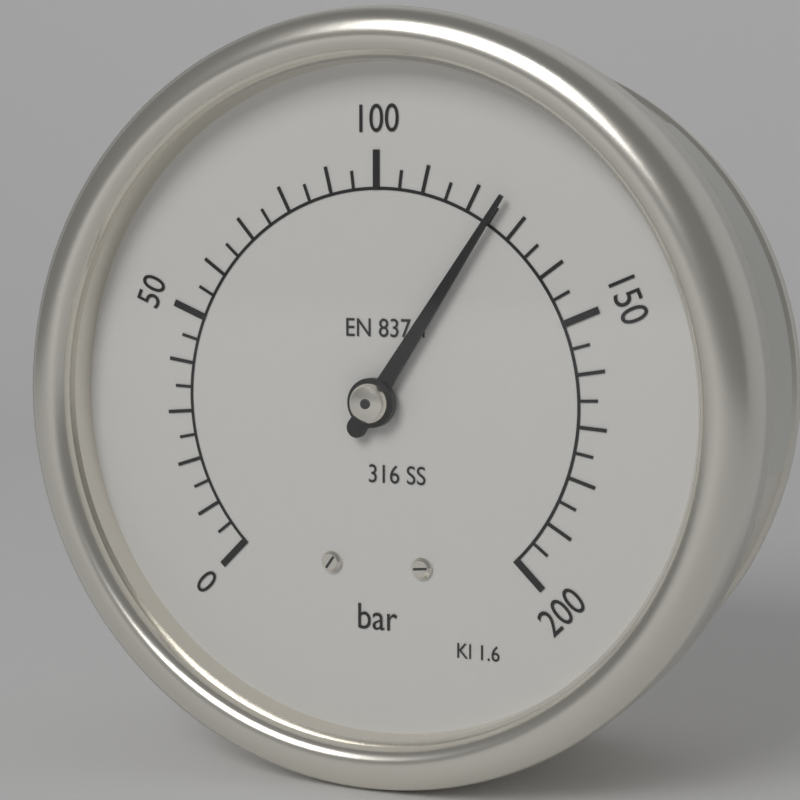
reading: 125 bar
